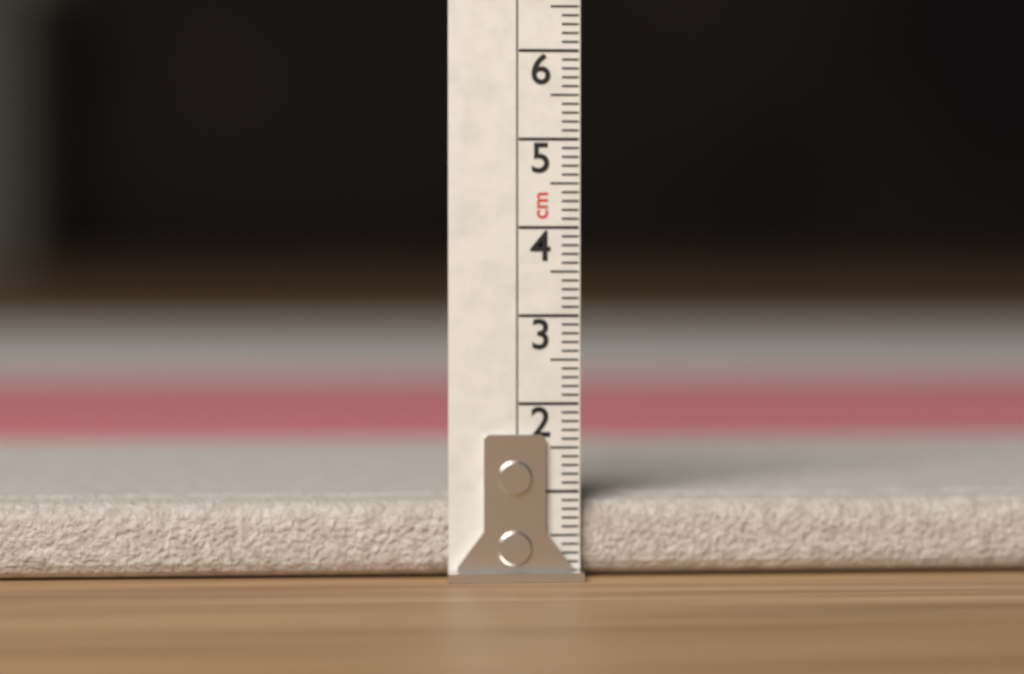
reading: 0.9 cm
